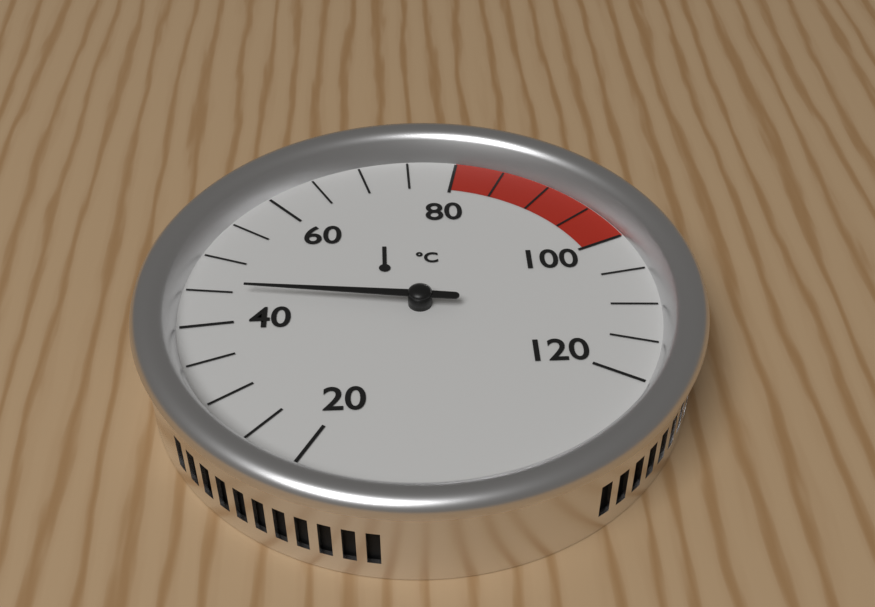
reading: 45 °C
